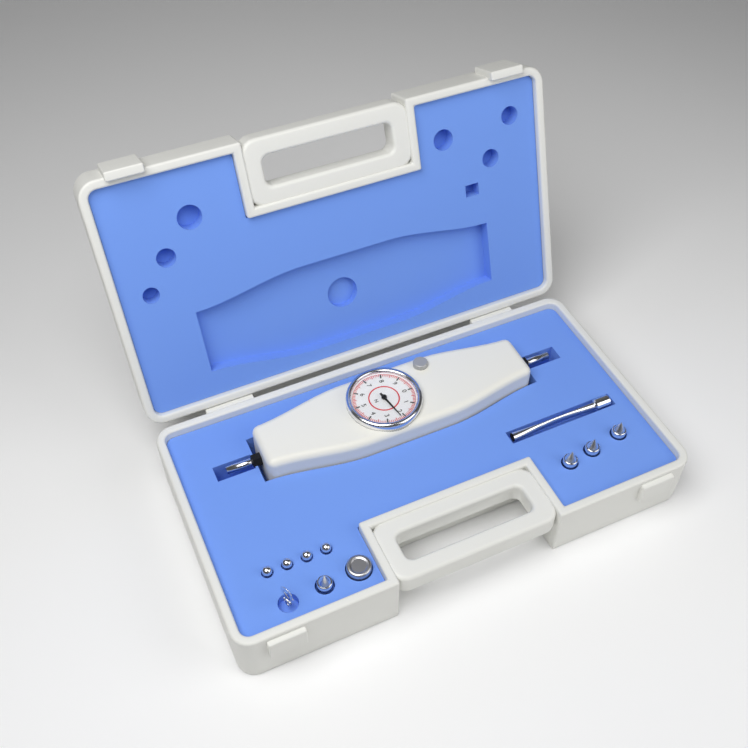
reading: 2.2 N
